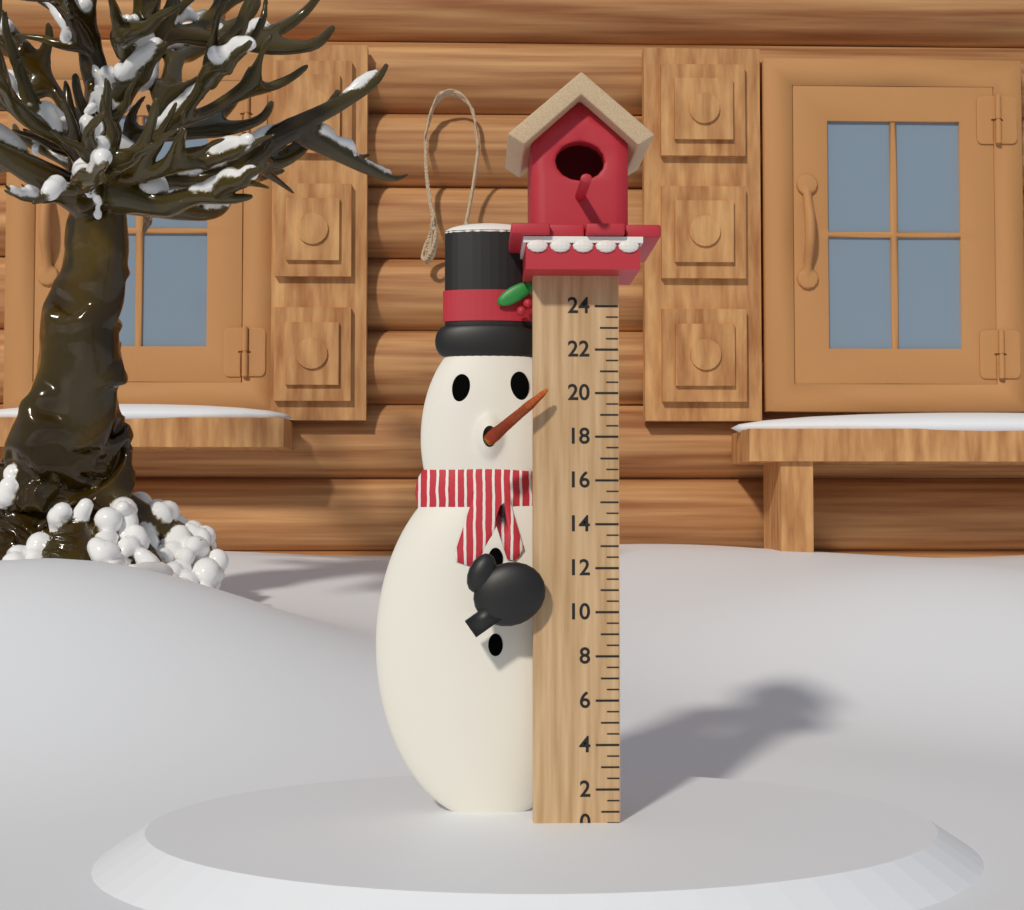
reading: 0.5 (no unit)
